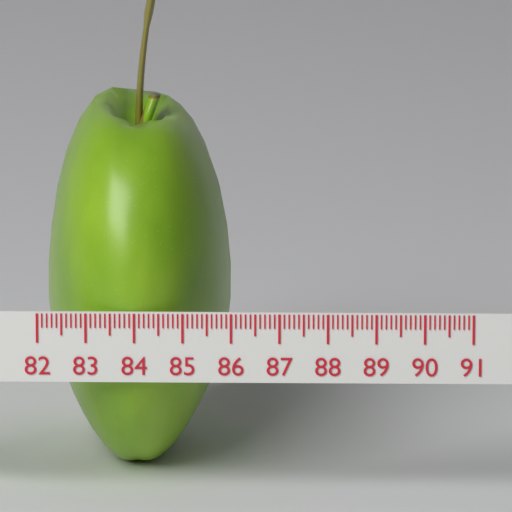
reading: 85.9 (no unit)
